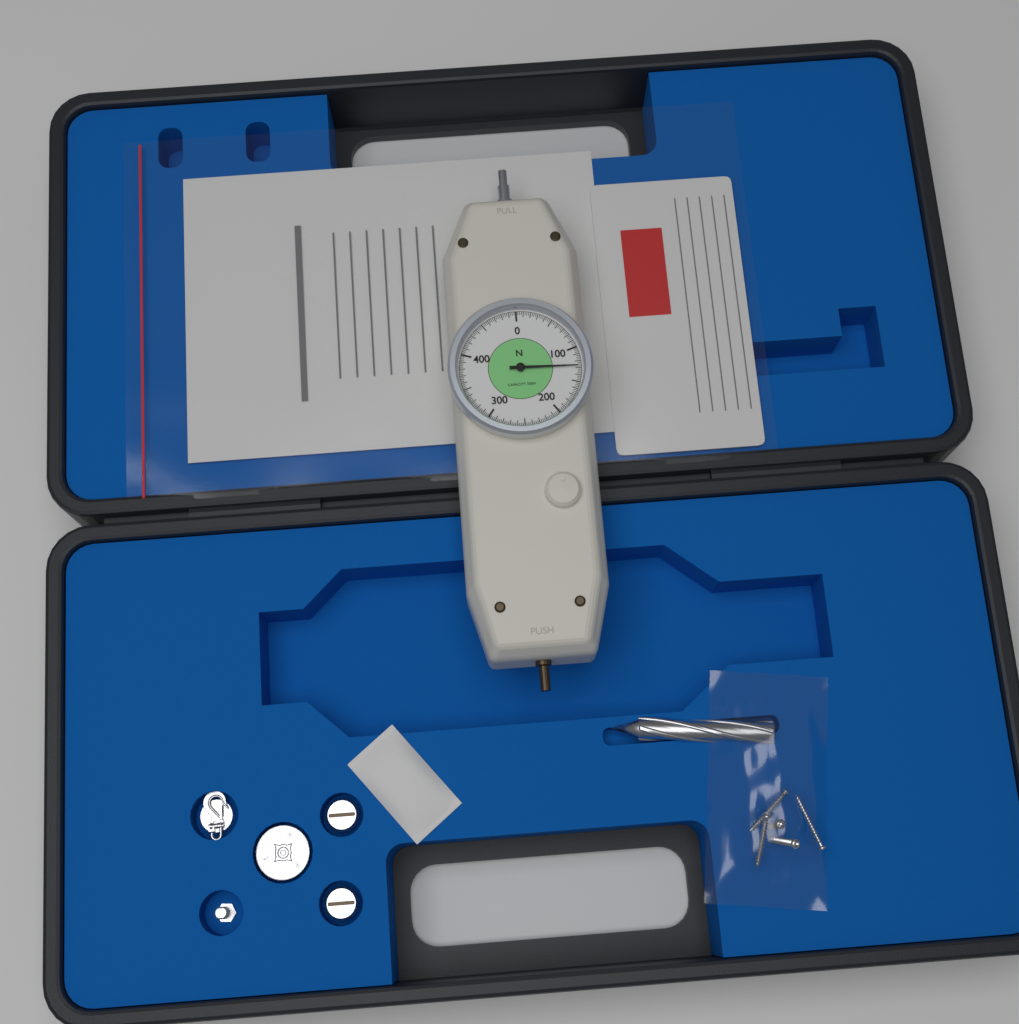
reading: 127.5 N
